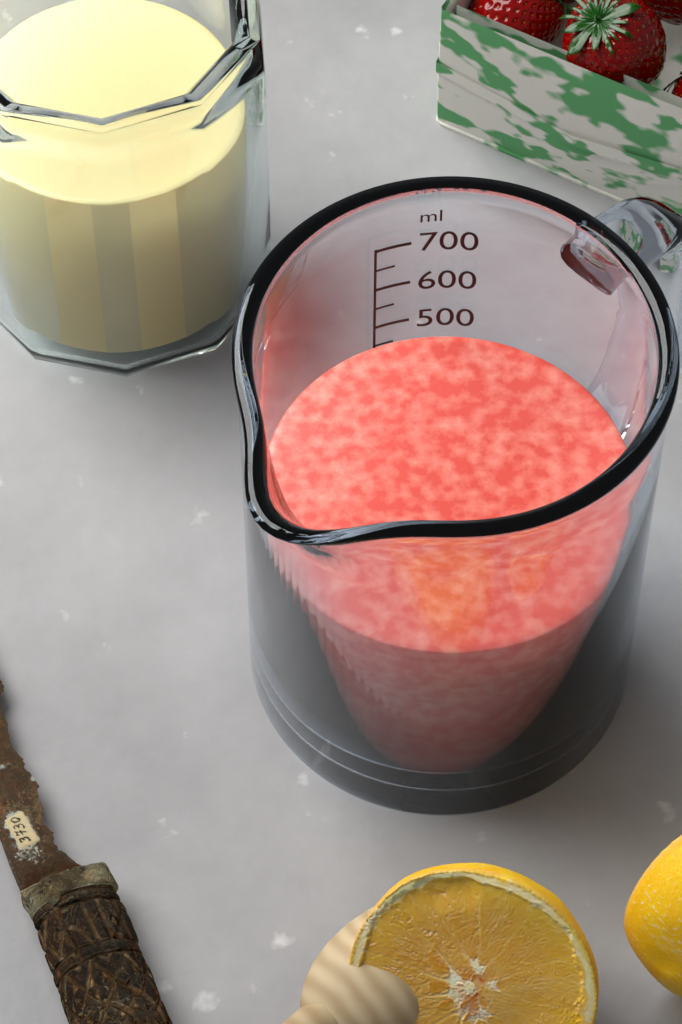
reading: 450 ml
